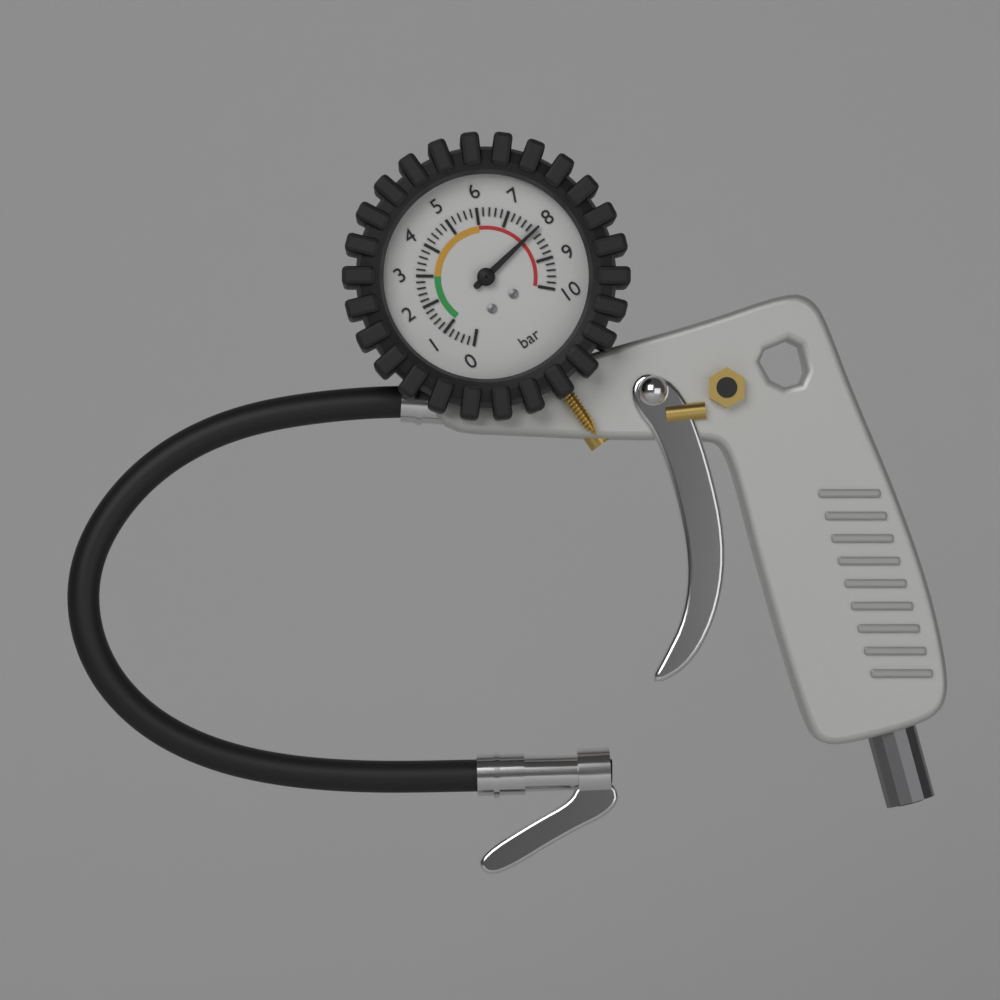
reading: 8.0 bar
